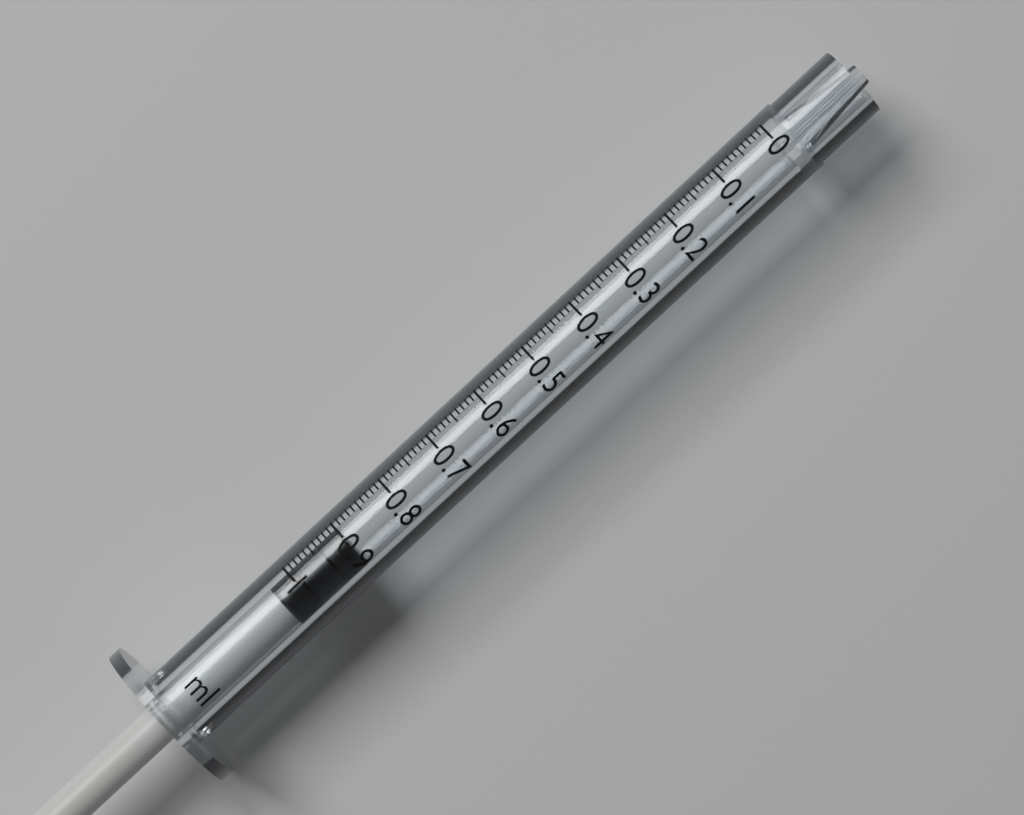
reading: 0.90 ml
